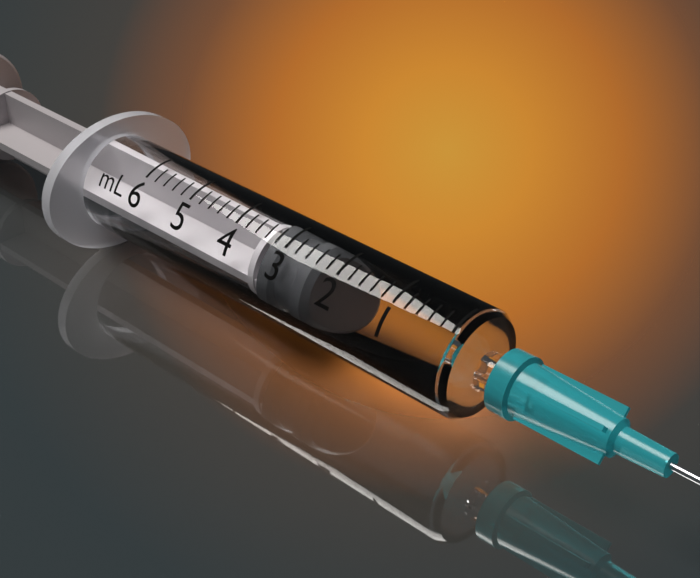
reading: 2.4 mL
